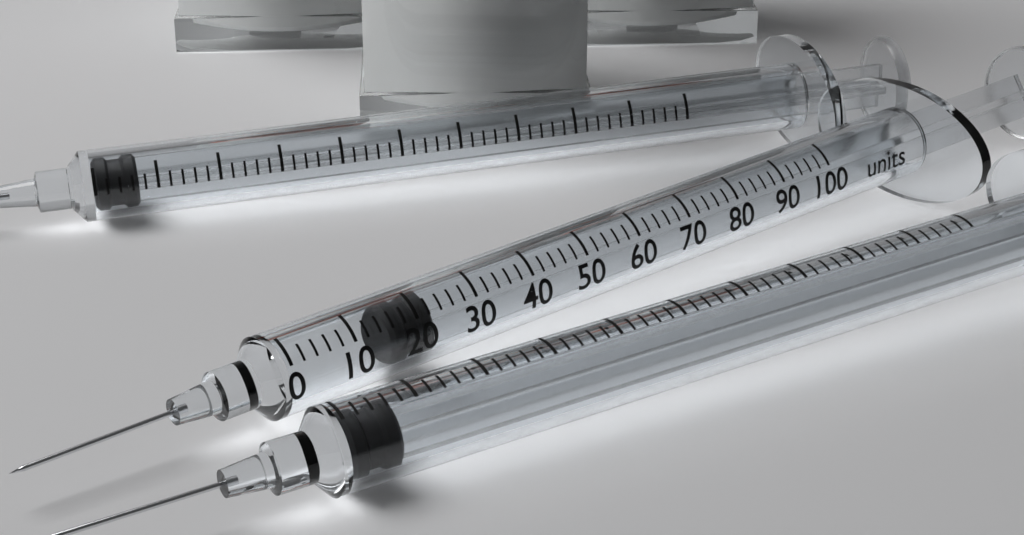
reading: 16 units
